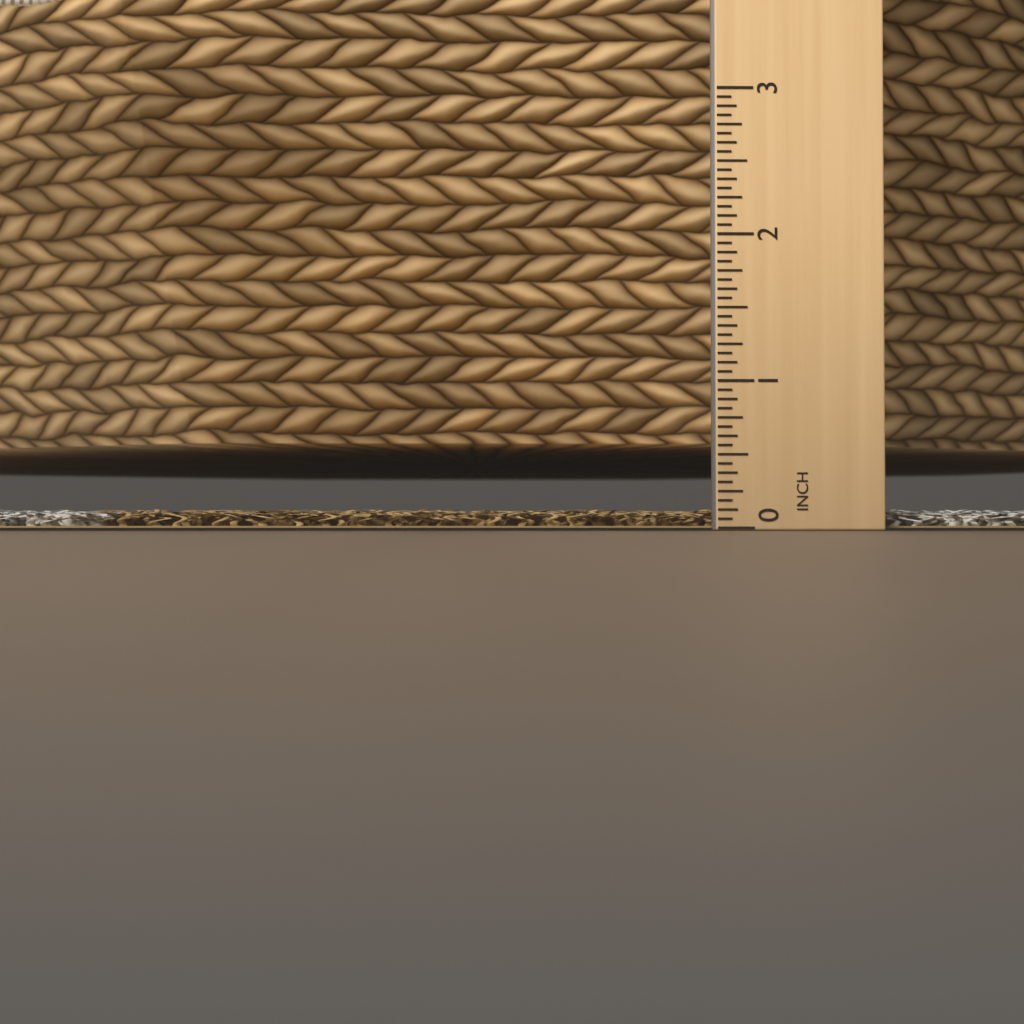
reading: 0.1250 in
